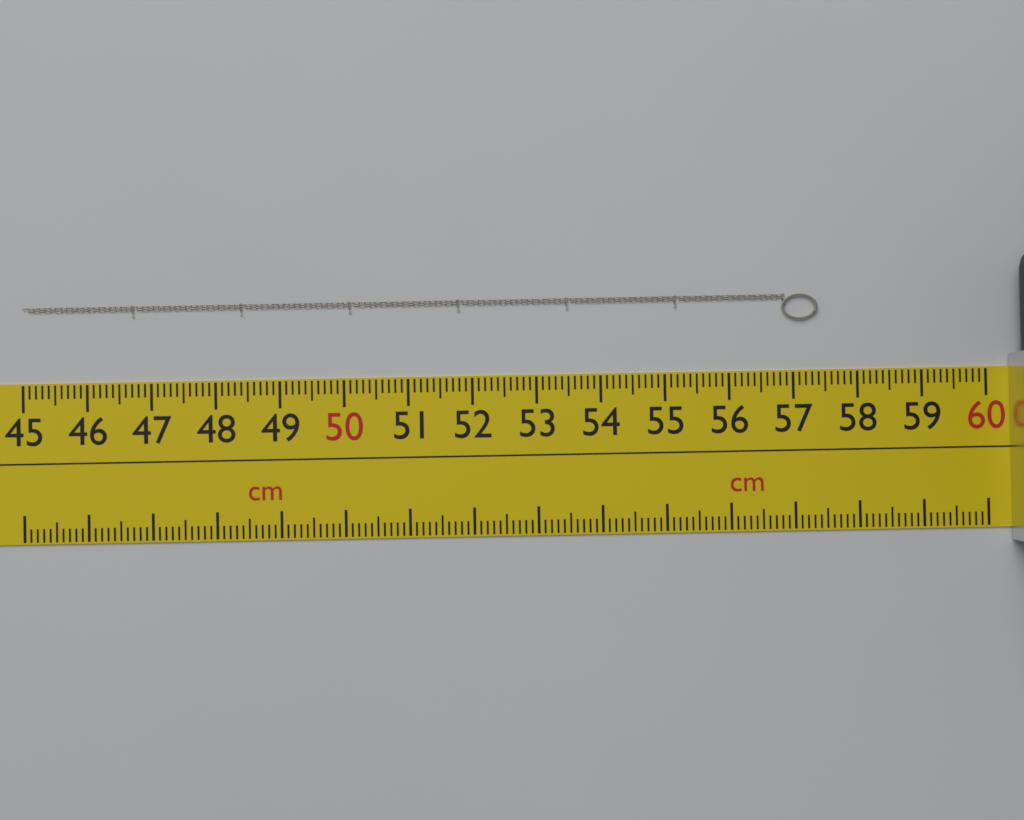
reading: 57.4 cm
